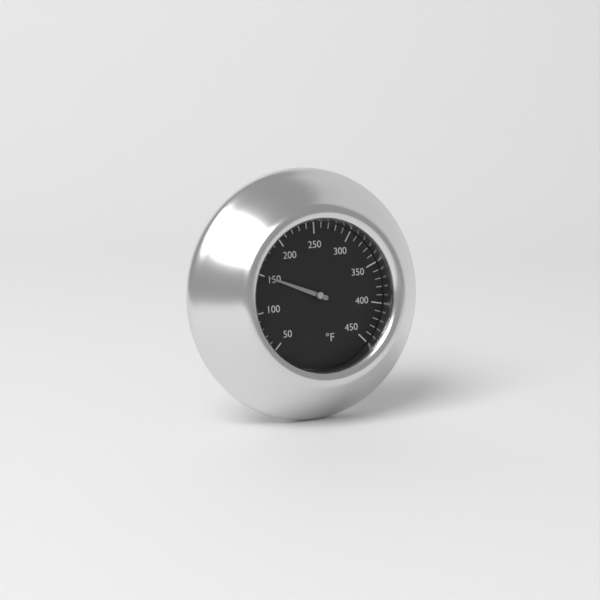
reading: 150 °F
